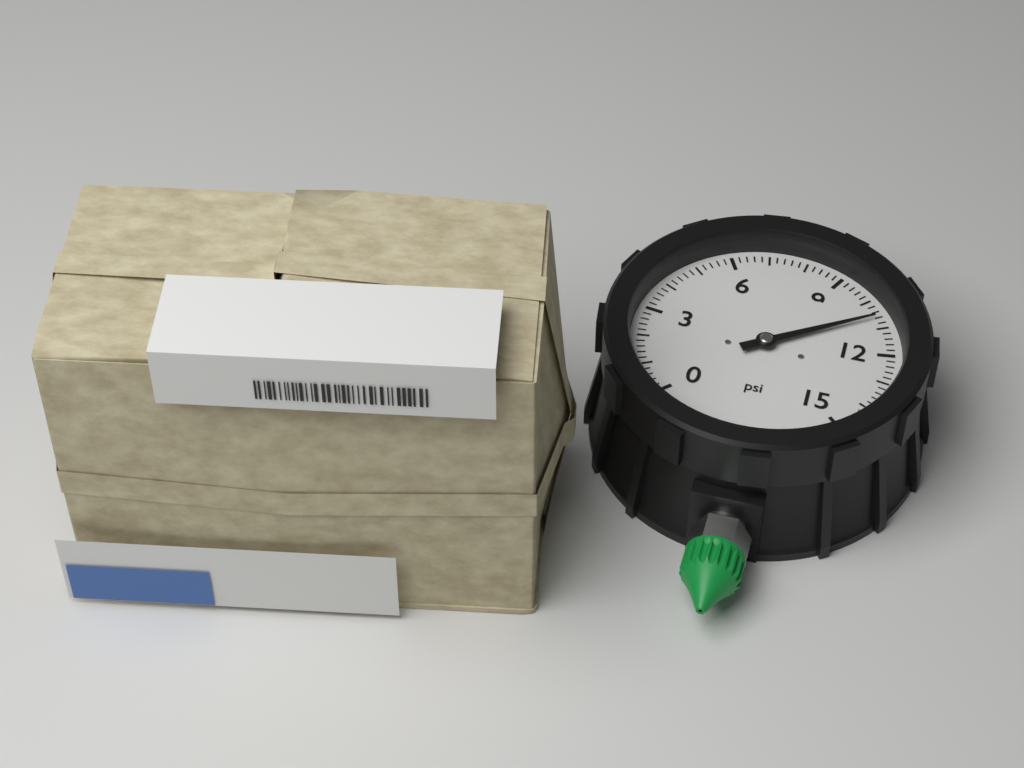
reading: 10.6 psi
